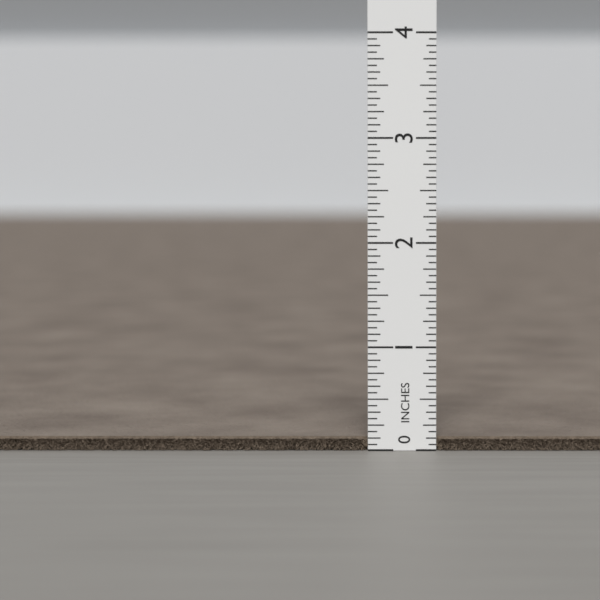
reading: 0.1250 in
